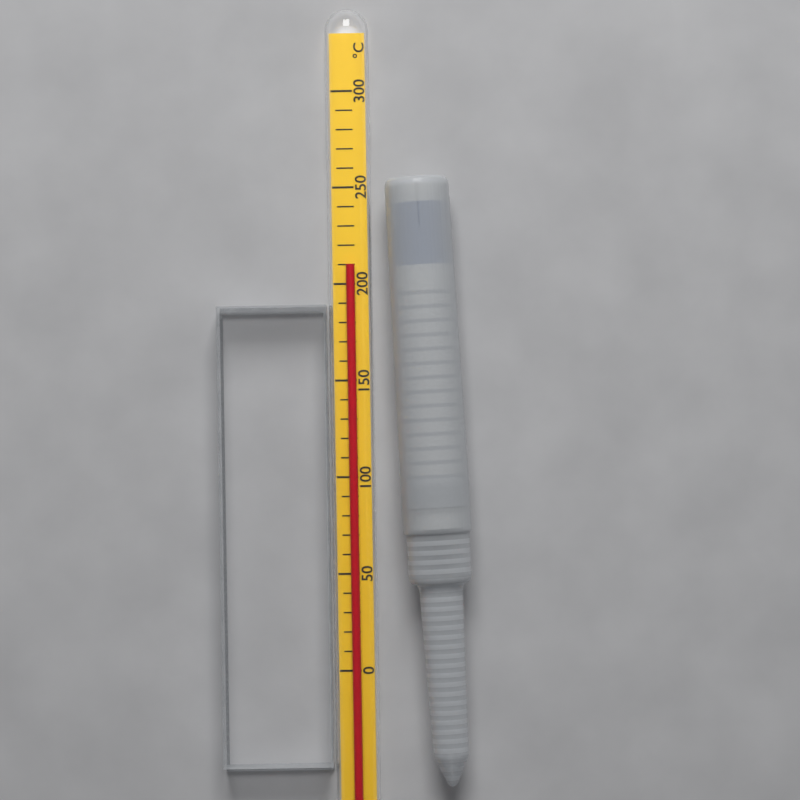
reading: 210 °C
